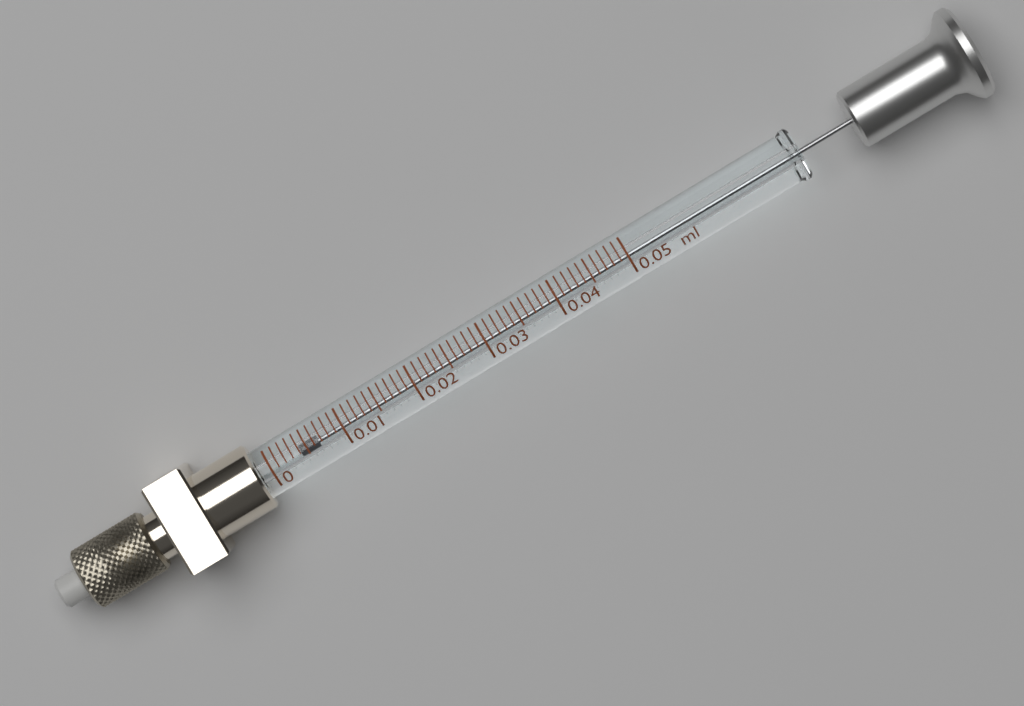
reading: 0.004 ml
